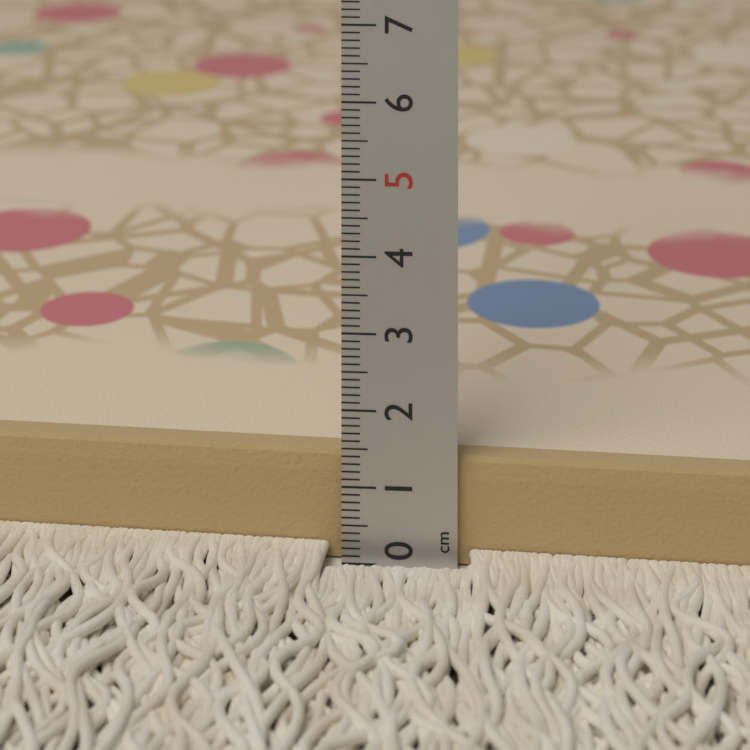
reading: 1.4 cm
